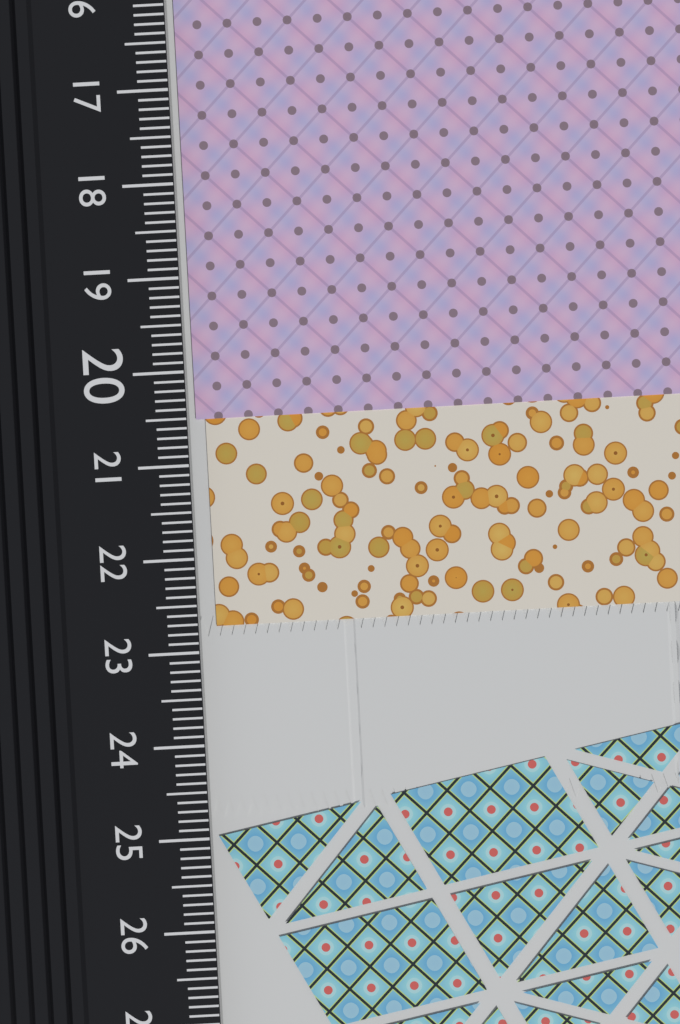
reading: 20.5 cm
